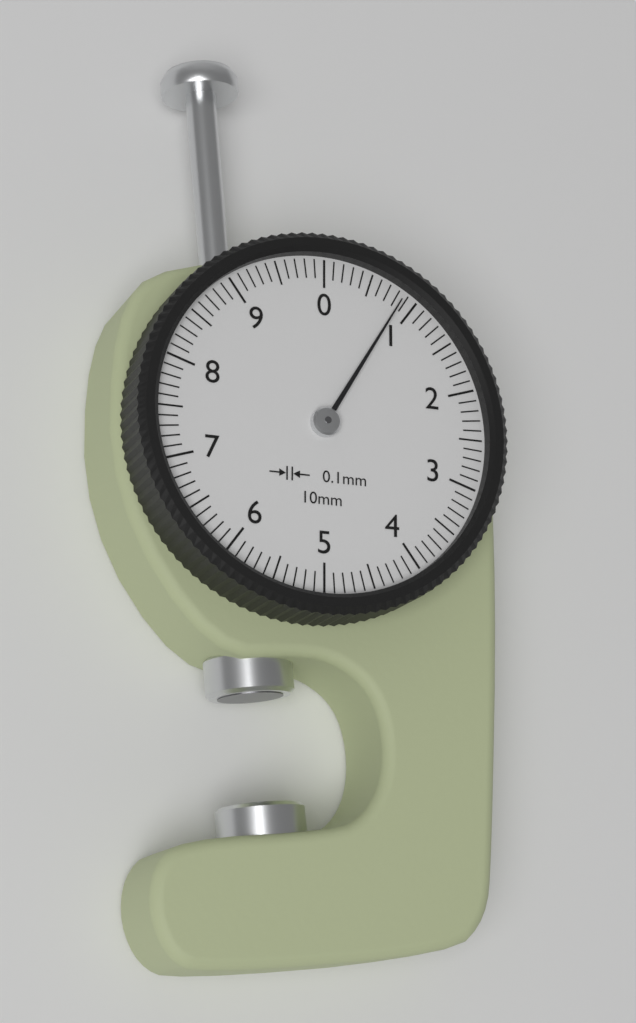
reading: 0.85 mm
